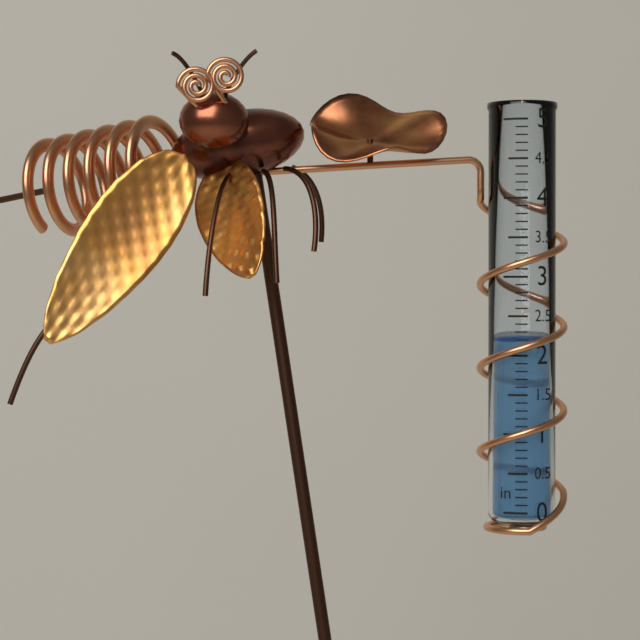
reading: 2.2 in
